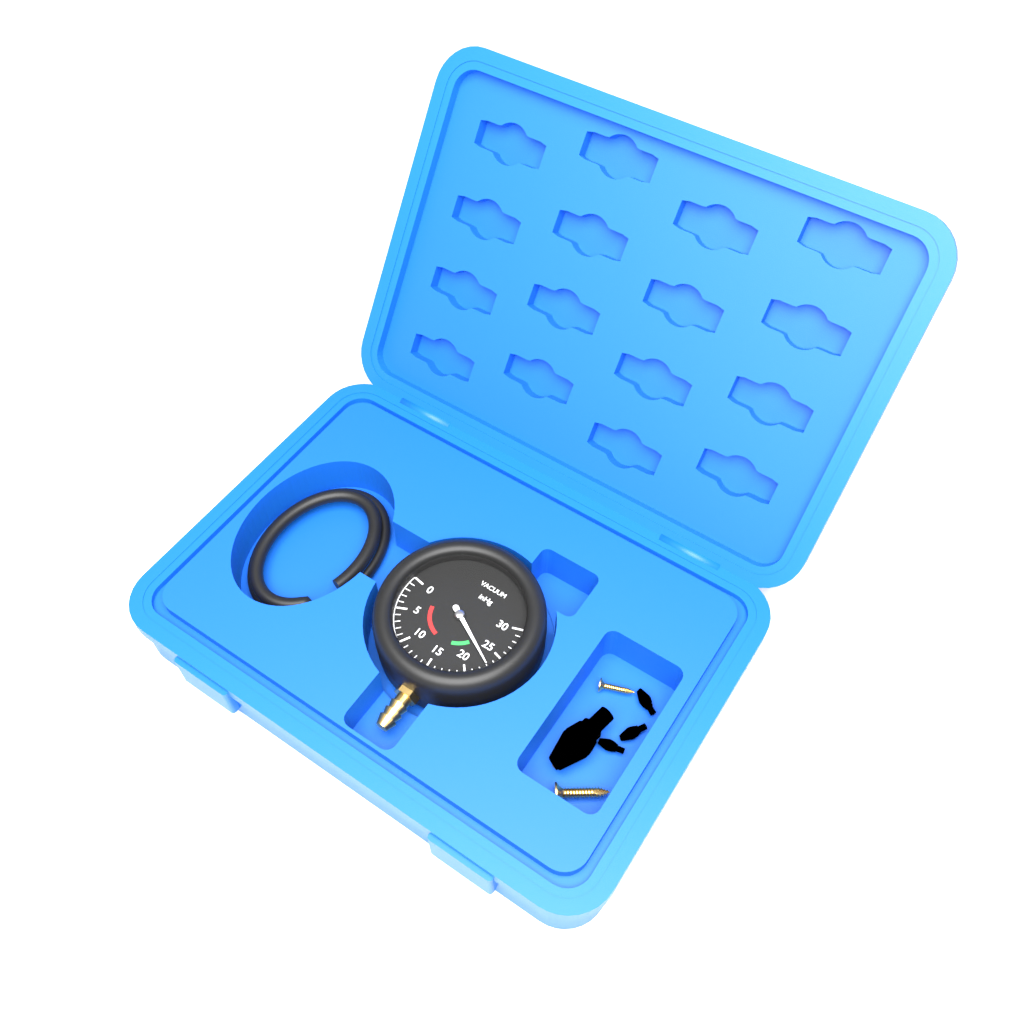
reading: 23 inHg
